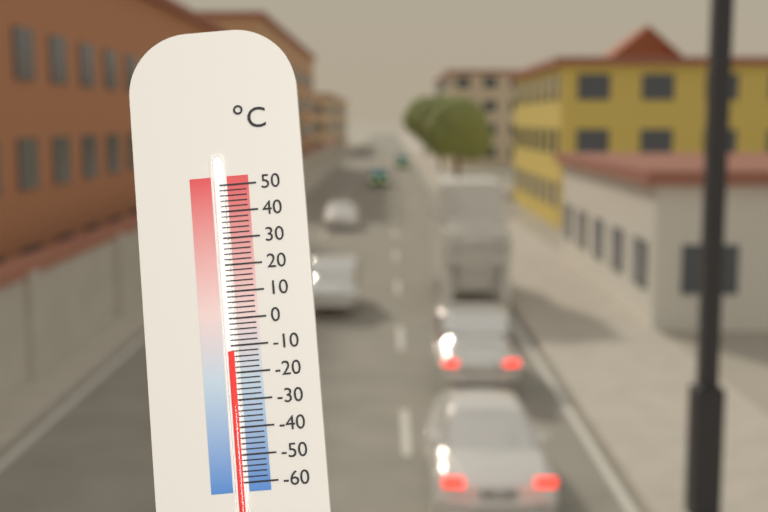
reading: -12 °C
